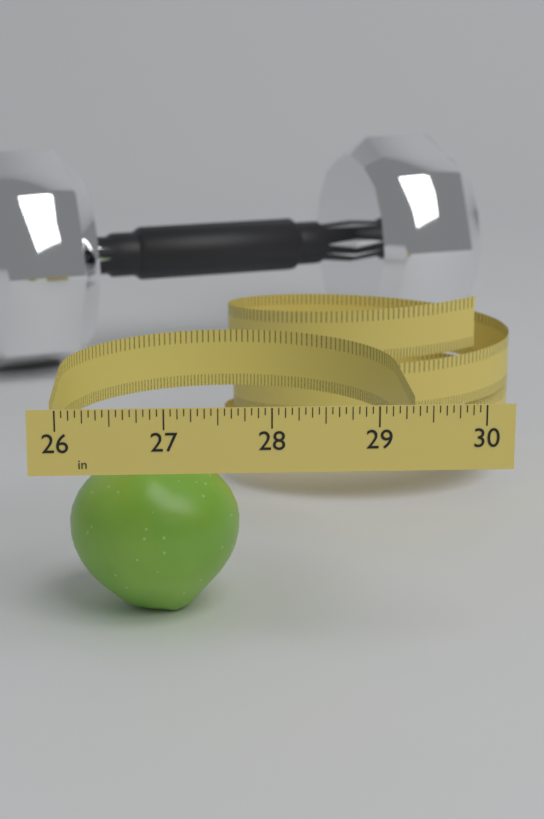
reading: 27.7500 in
